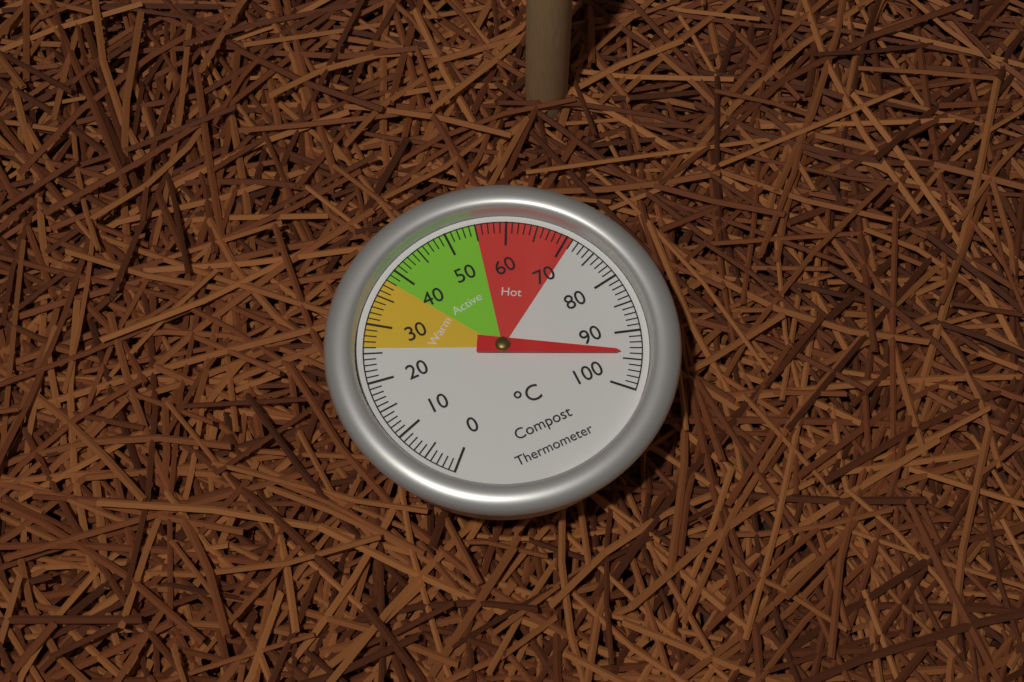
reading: 94 °C
